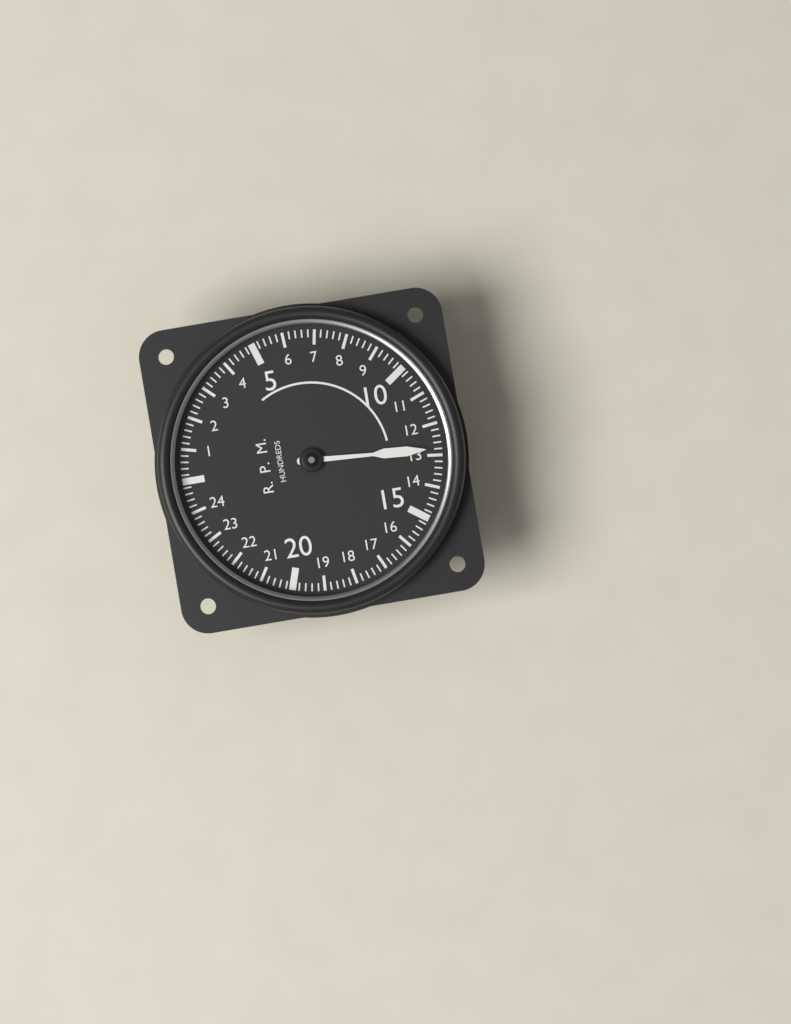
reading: 12.8 RPM x100
